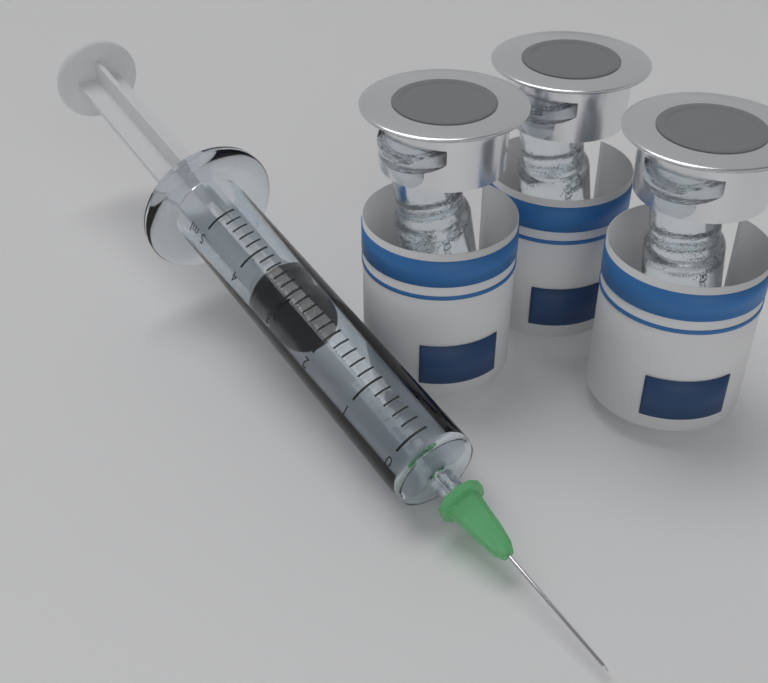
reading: 2.8 ml
